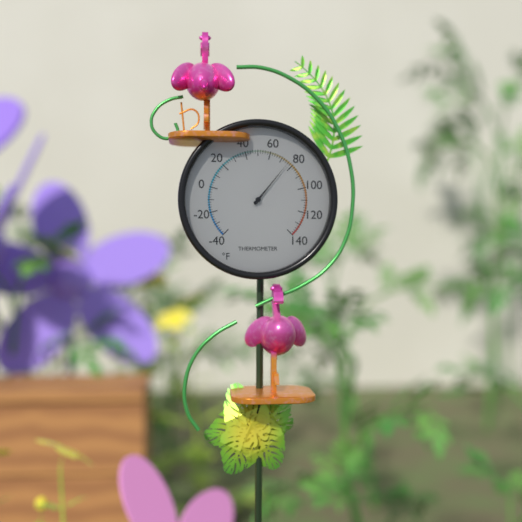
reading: 76 °F
